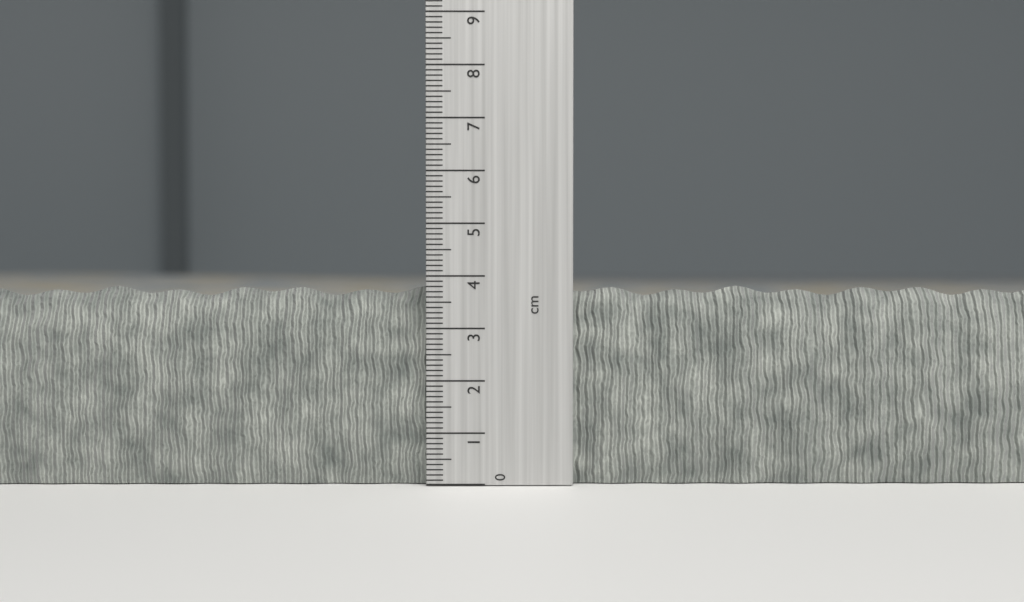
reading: 3.8 cm
